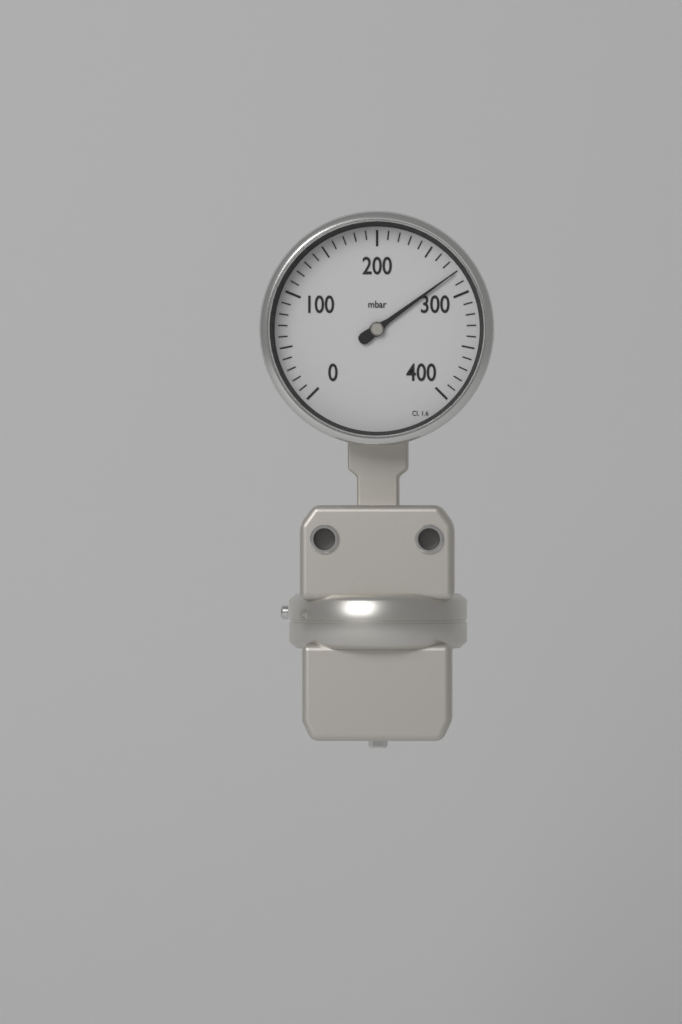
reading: 280 mbar
